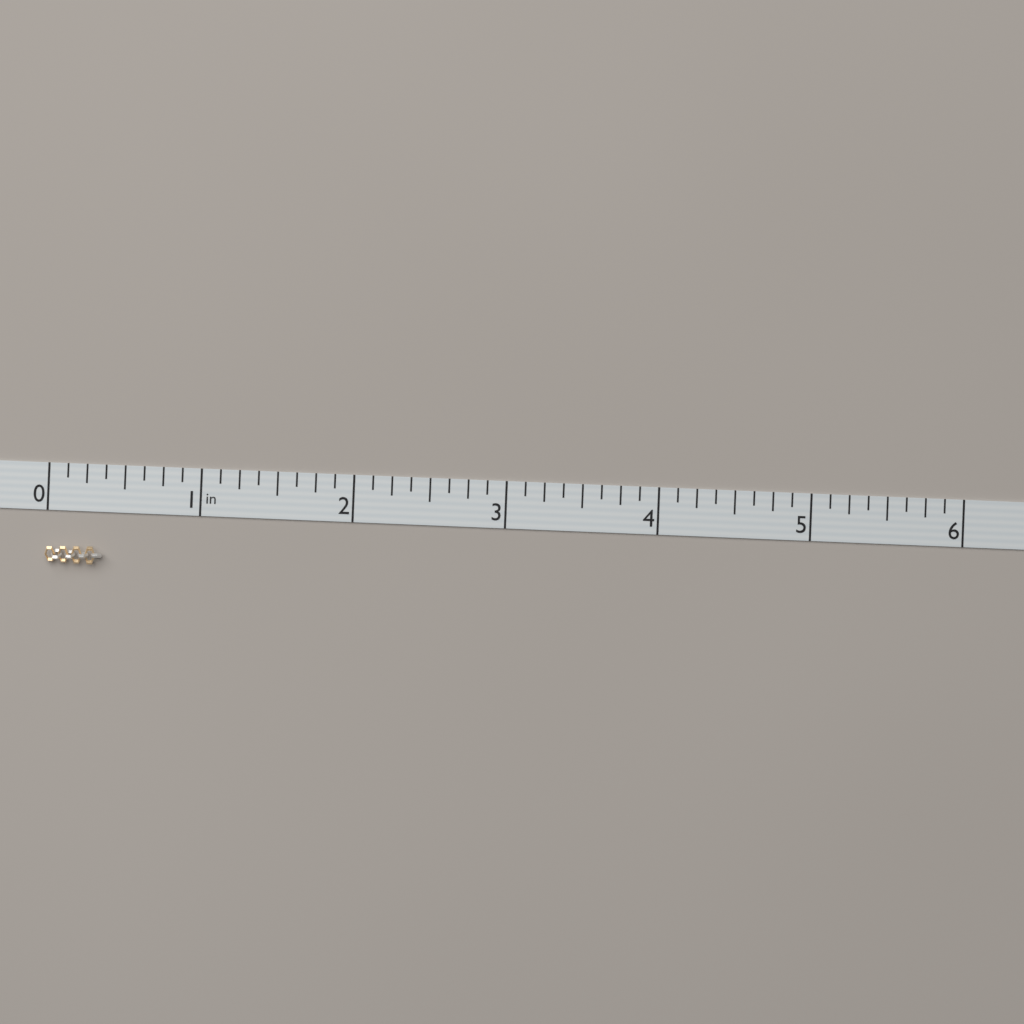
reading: 0.375 in
